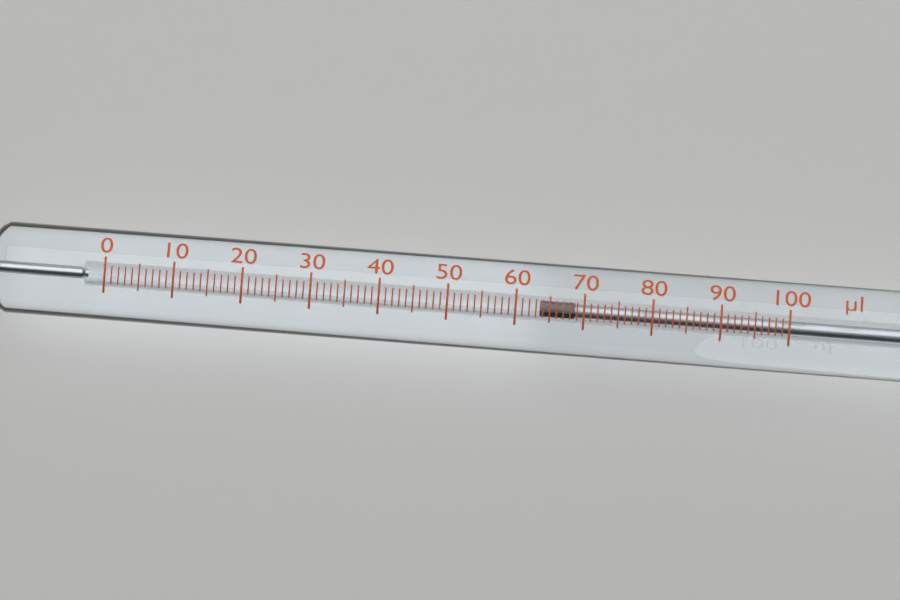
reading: 64 µl
